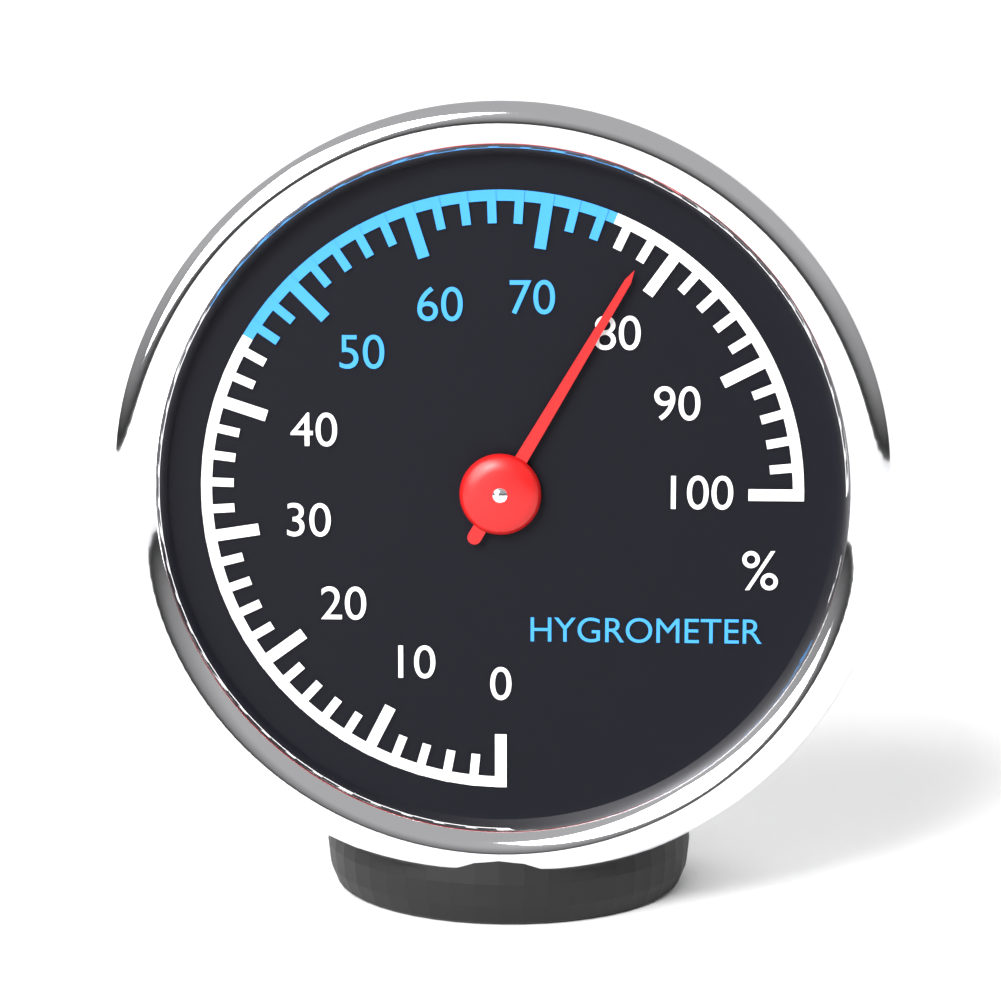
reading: 78 %
